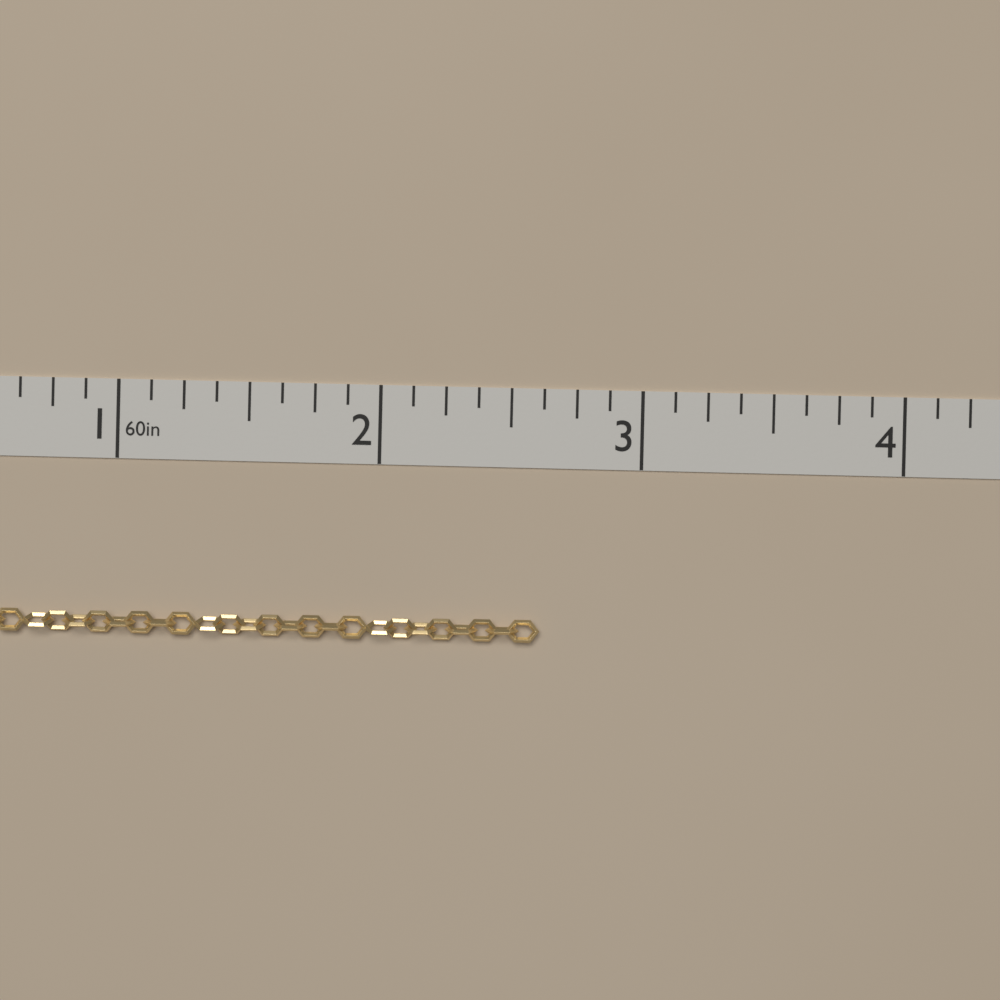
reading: 2.625 in
